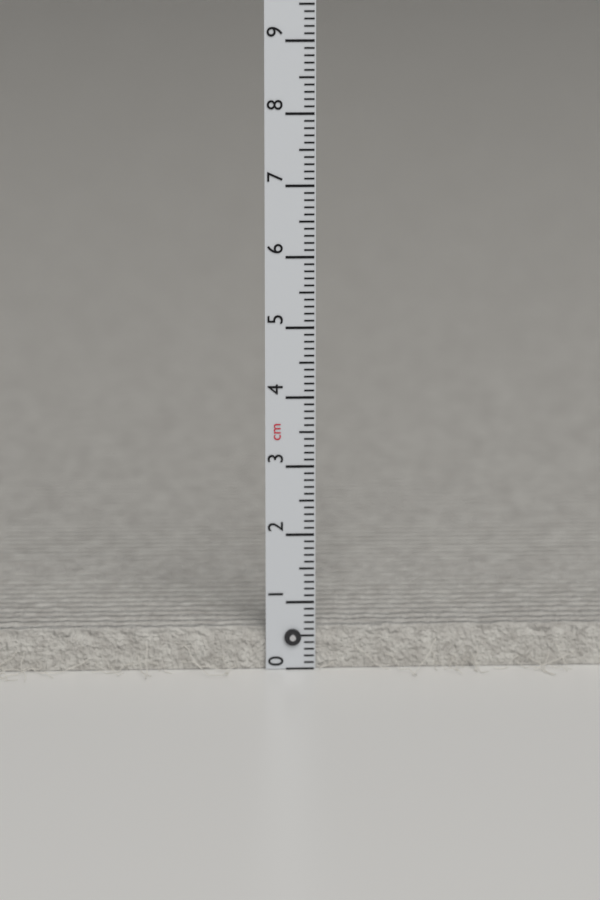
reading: 0.6 cm
